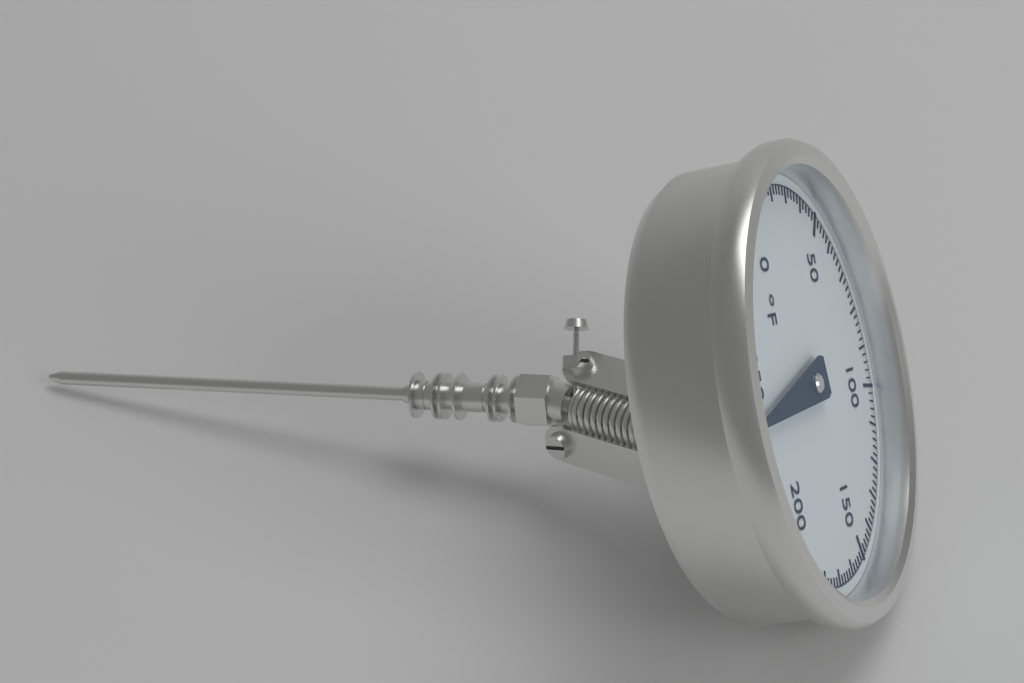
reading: 236 °F
